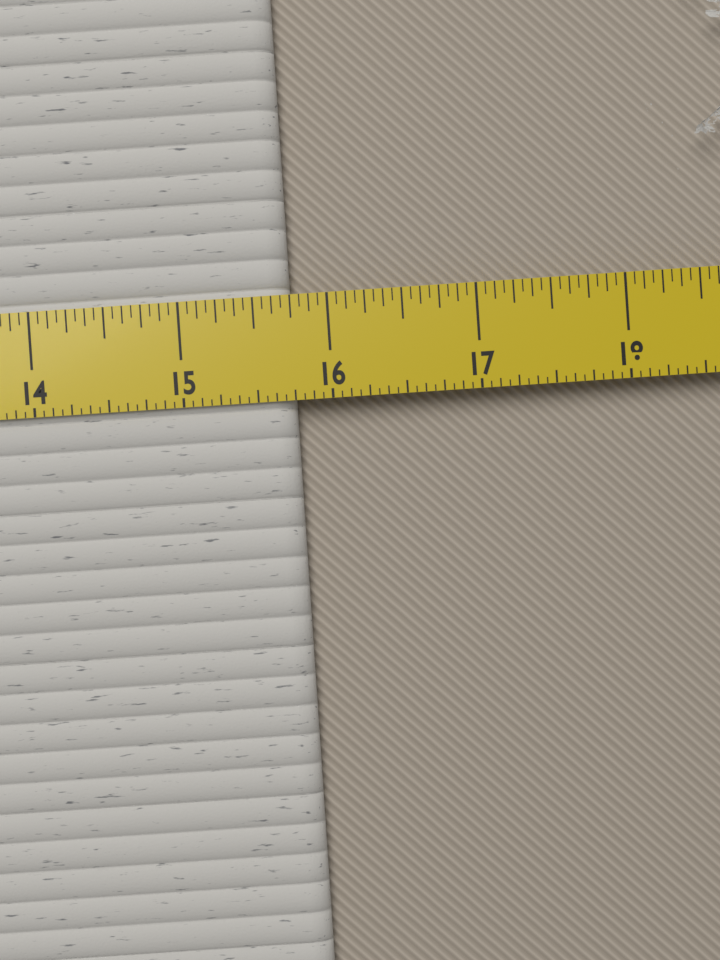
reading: 15.7500 in
